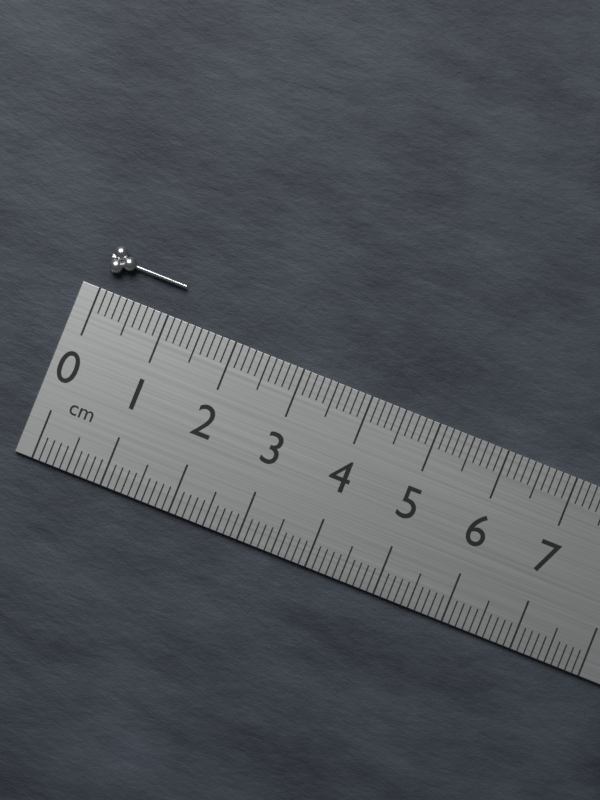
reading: 1.1 cm
